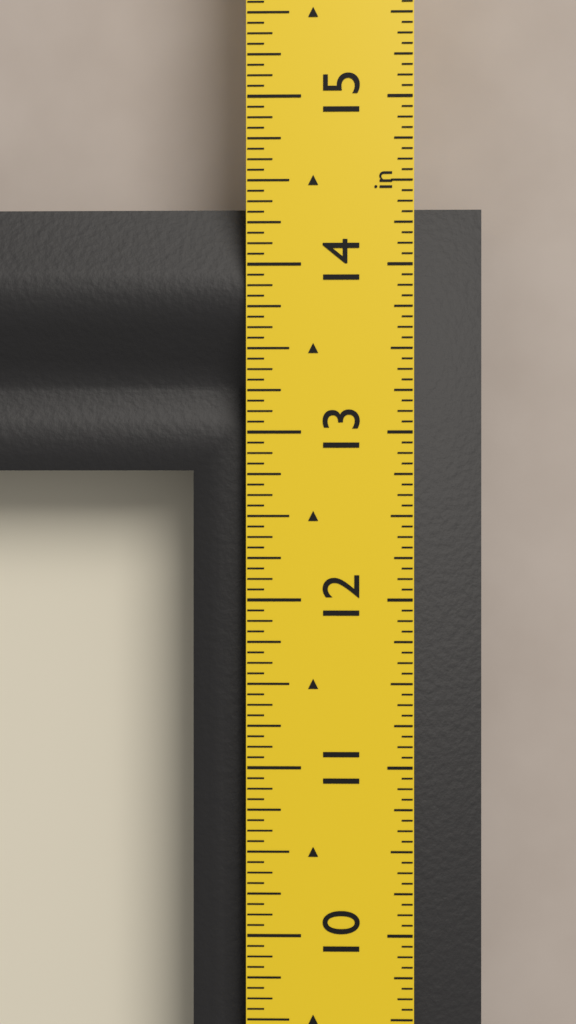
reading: 14.3750 in
